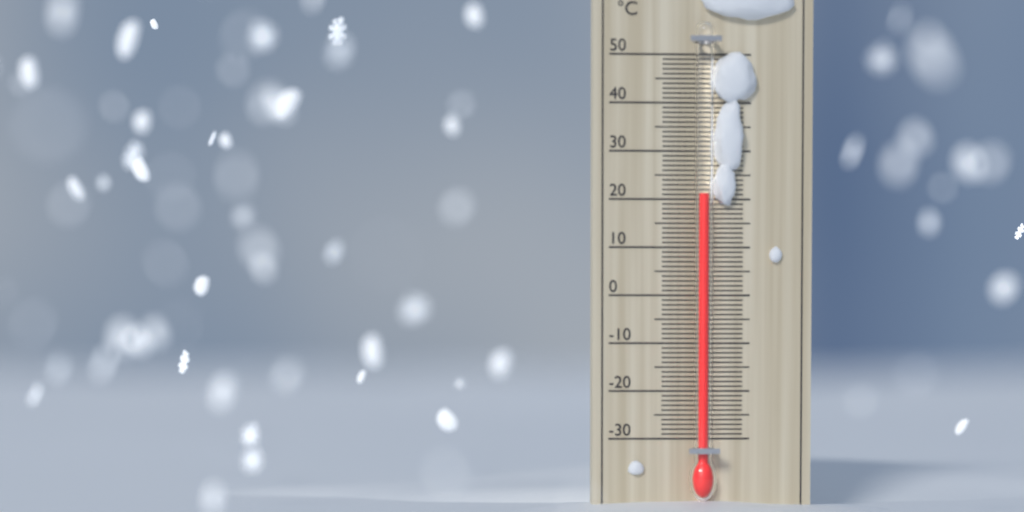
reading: 21 °C
